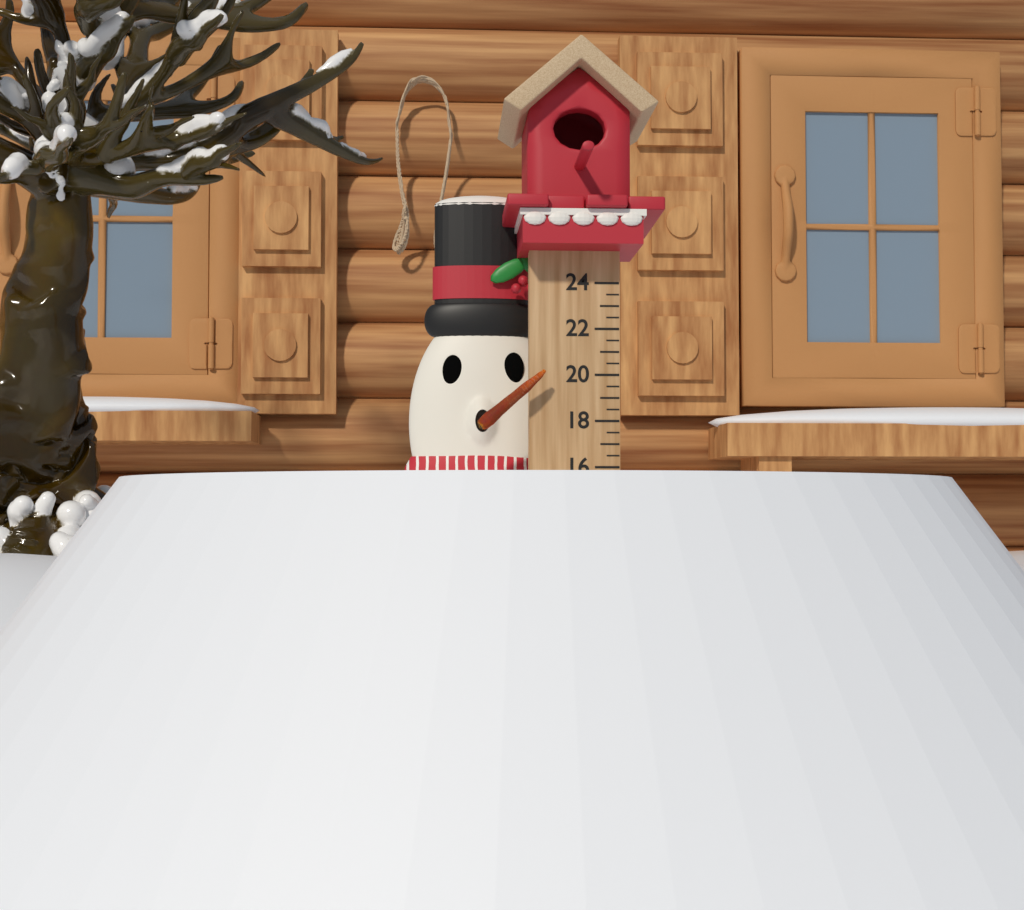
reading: 15.5 (no unit)
